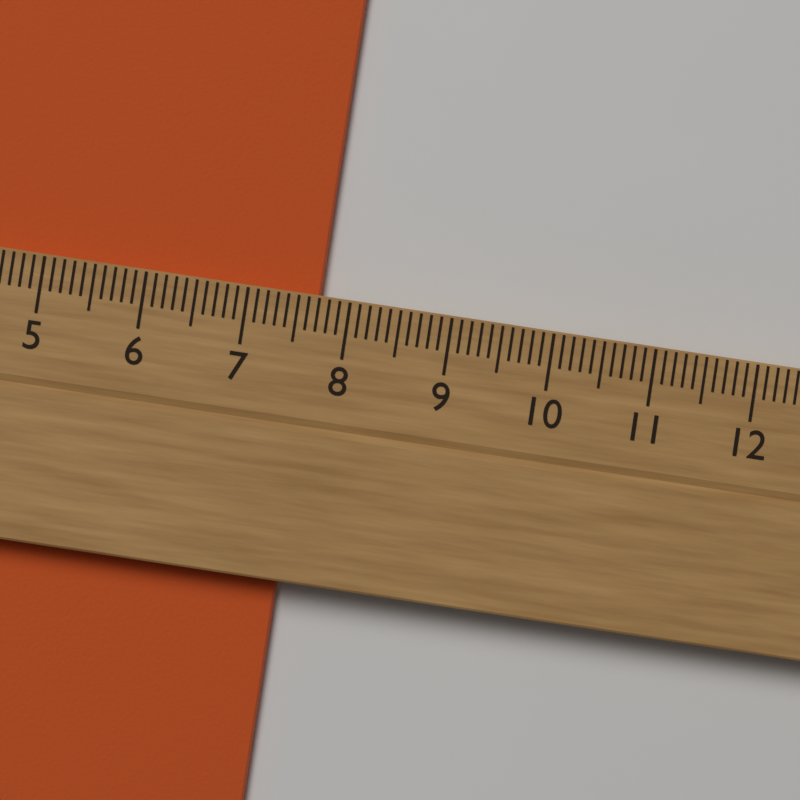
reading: 7.7 cm
